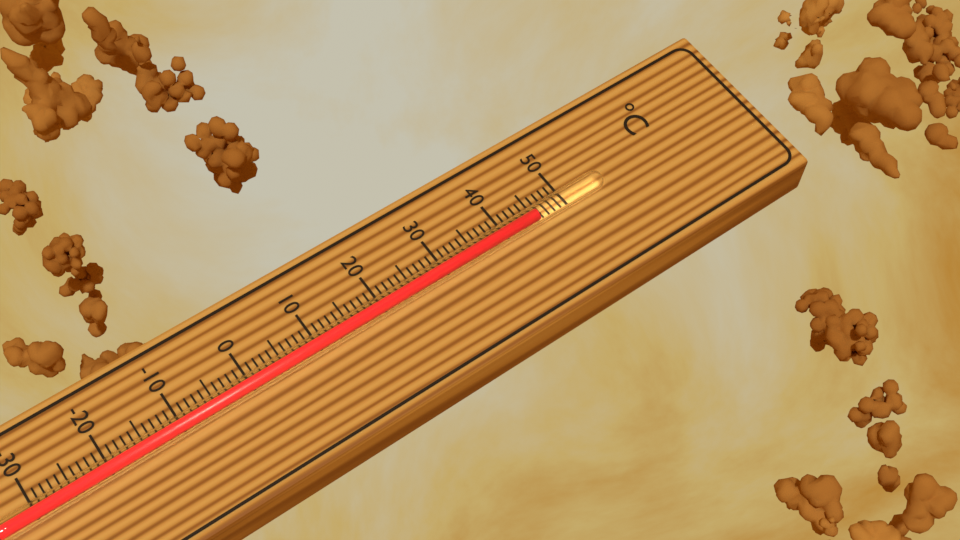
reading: 45 °C
